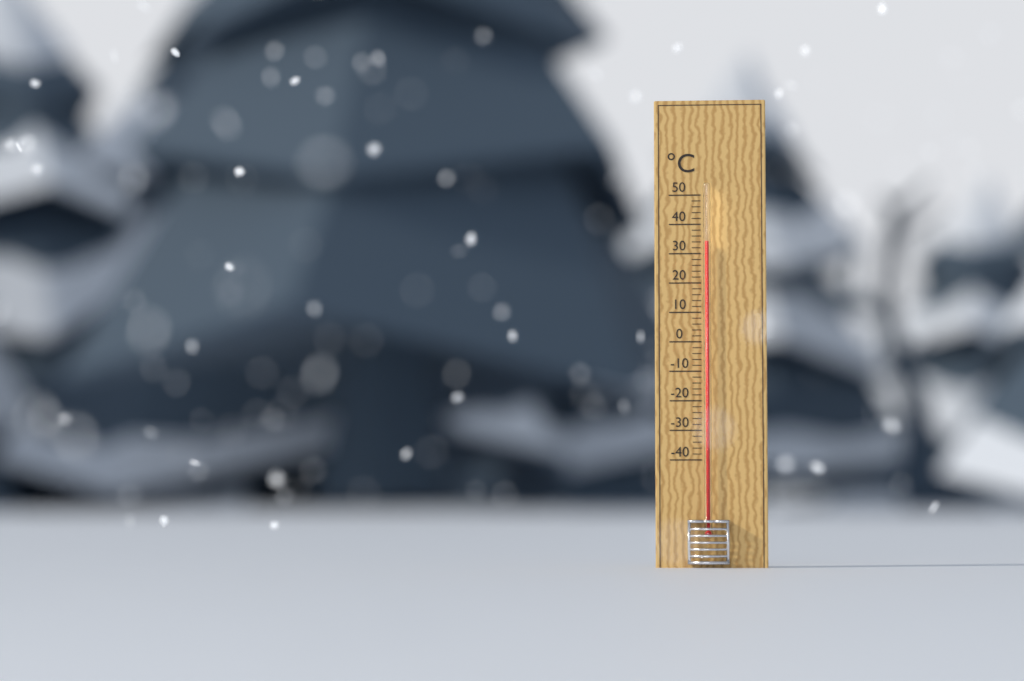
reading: 34 °C
